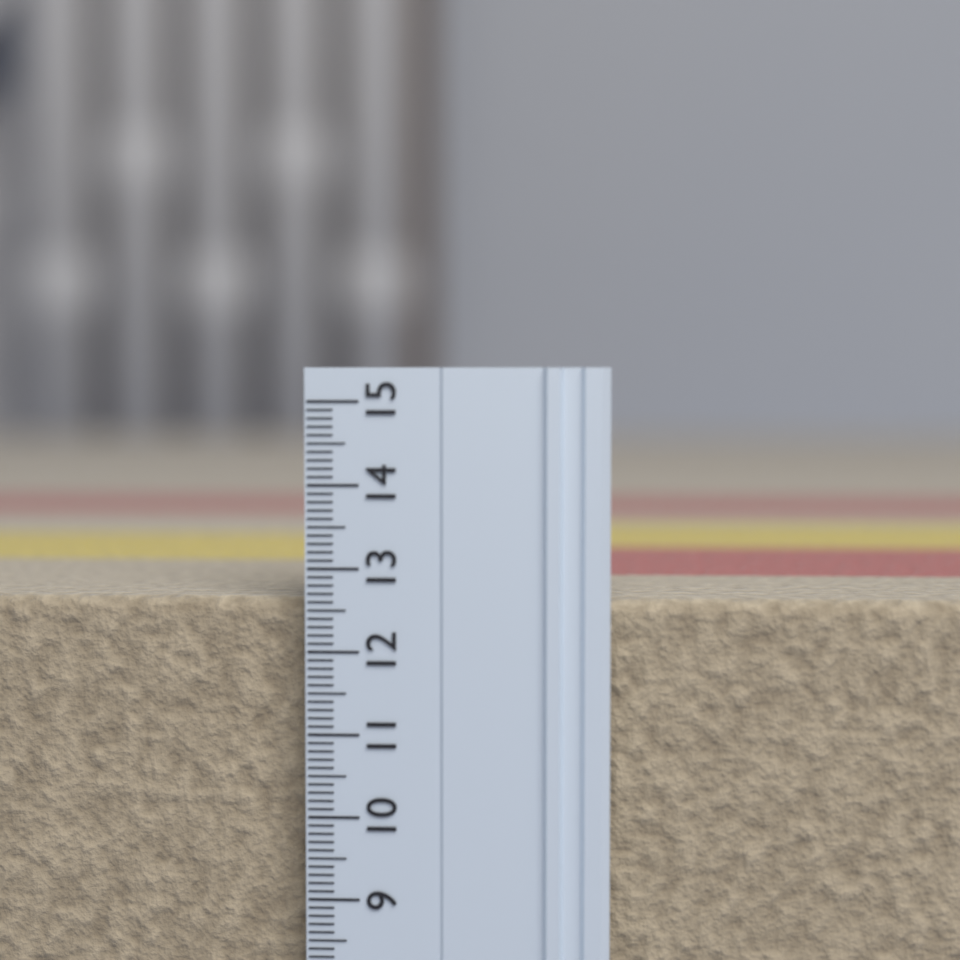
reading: 12.6 (no unit)
